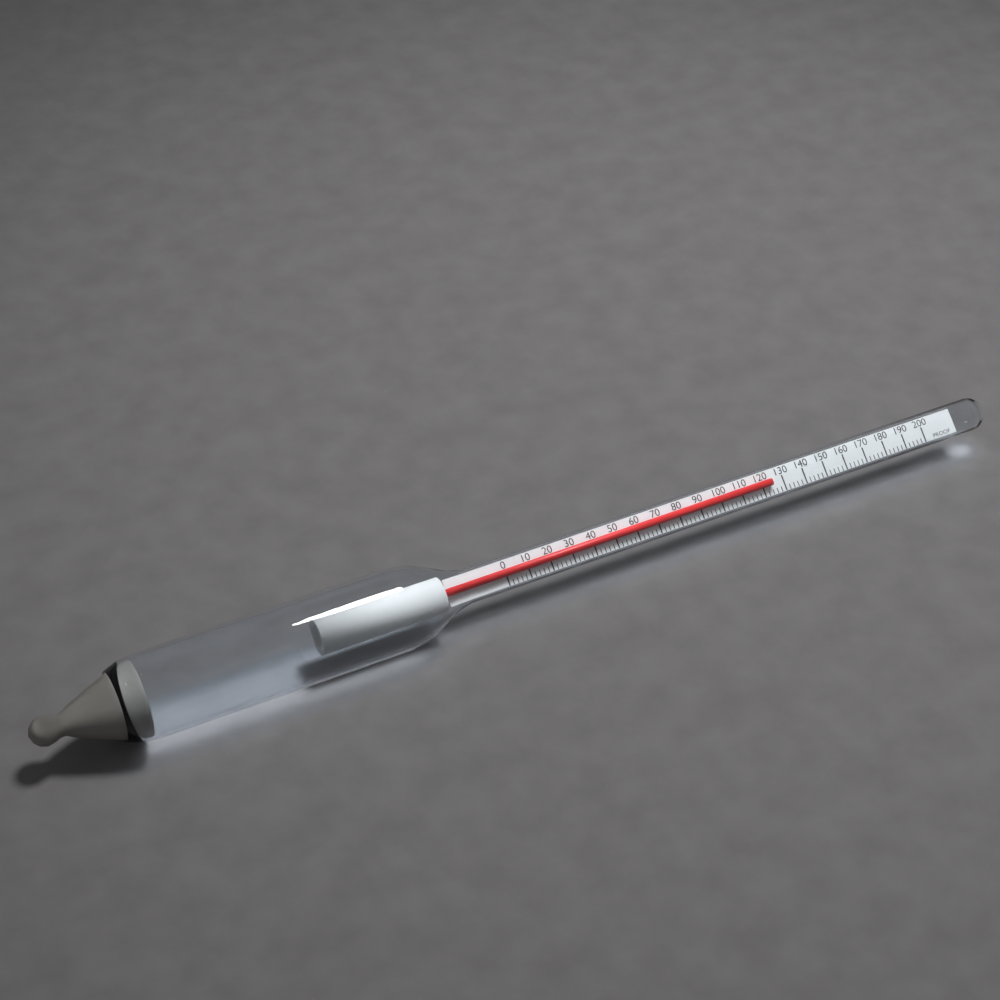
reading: 124 proof
